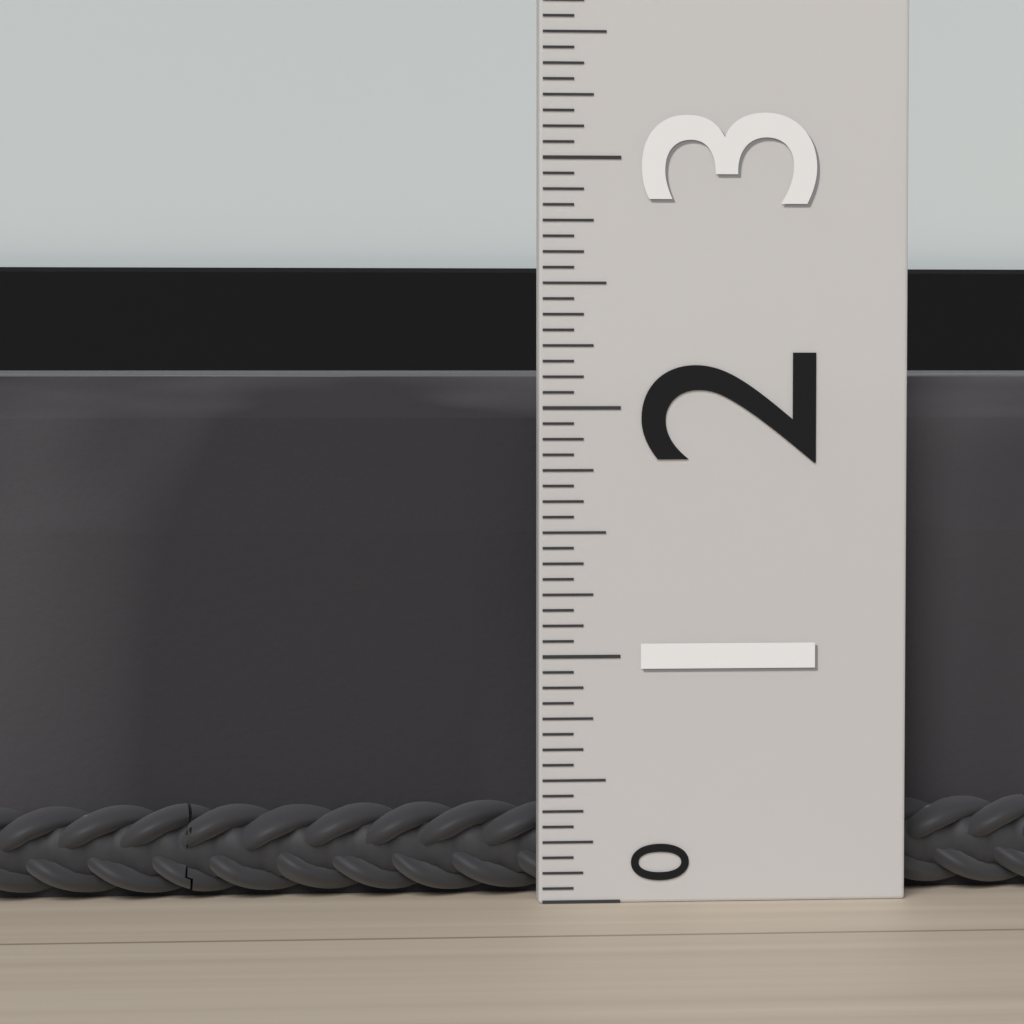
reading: 2.1250 (no unit)
